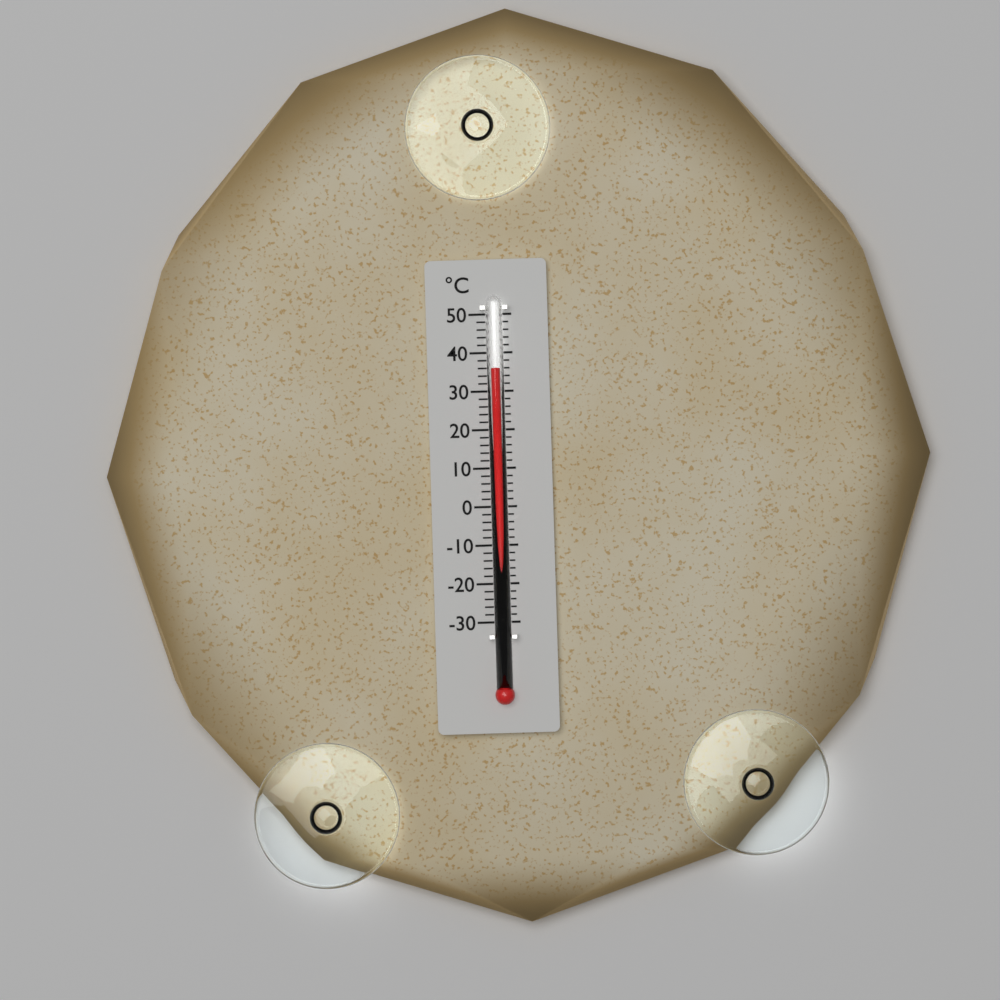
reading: 36 °C
